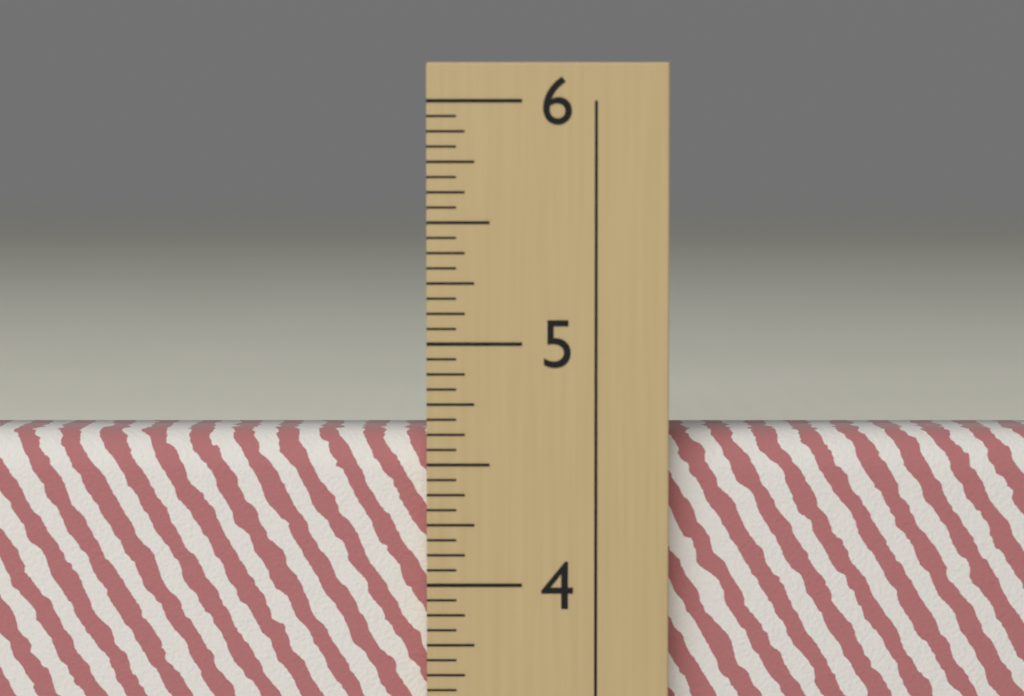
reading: 4.6250 in
